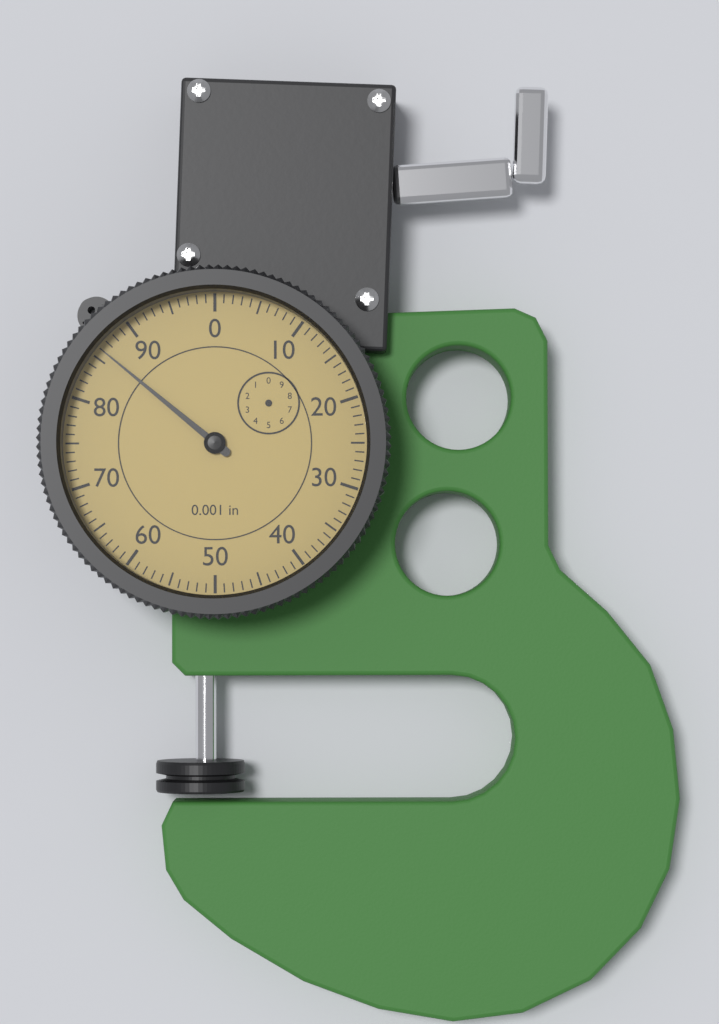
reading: 86 0.001 in
